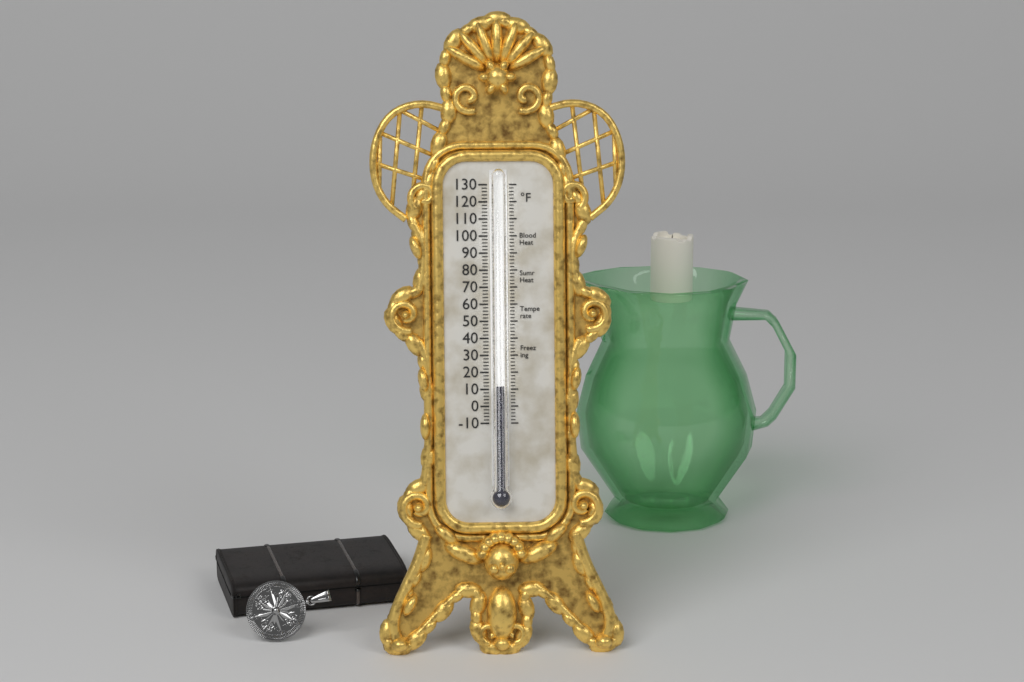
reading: 12 °F
